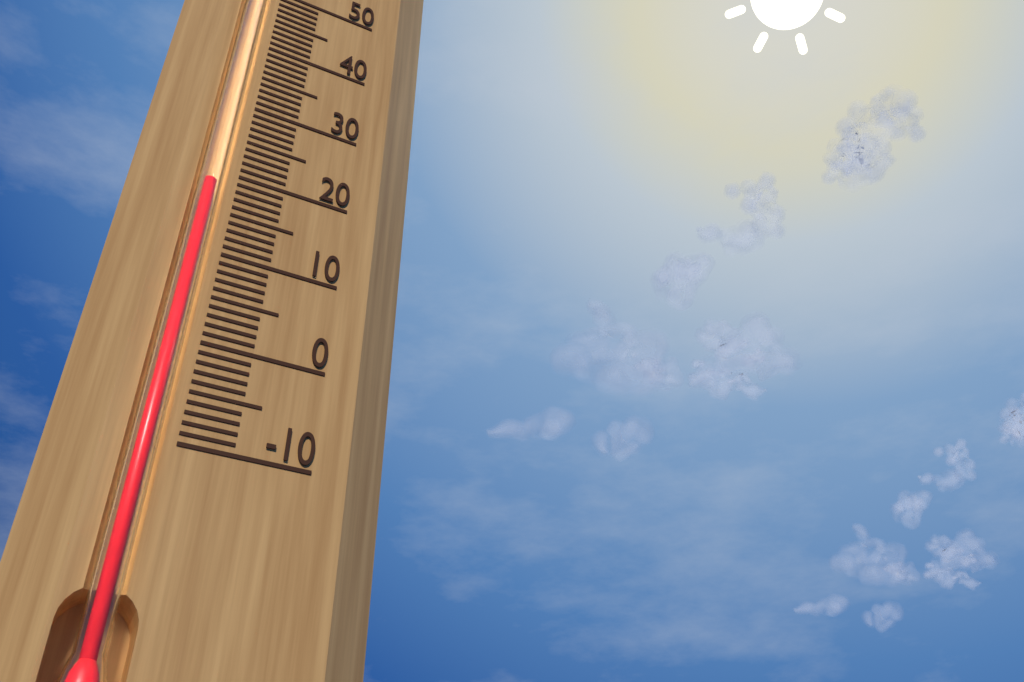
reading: 18 (no unit)
